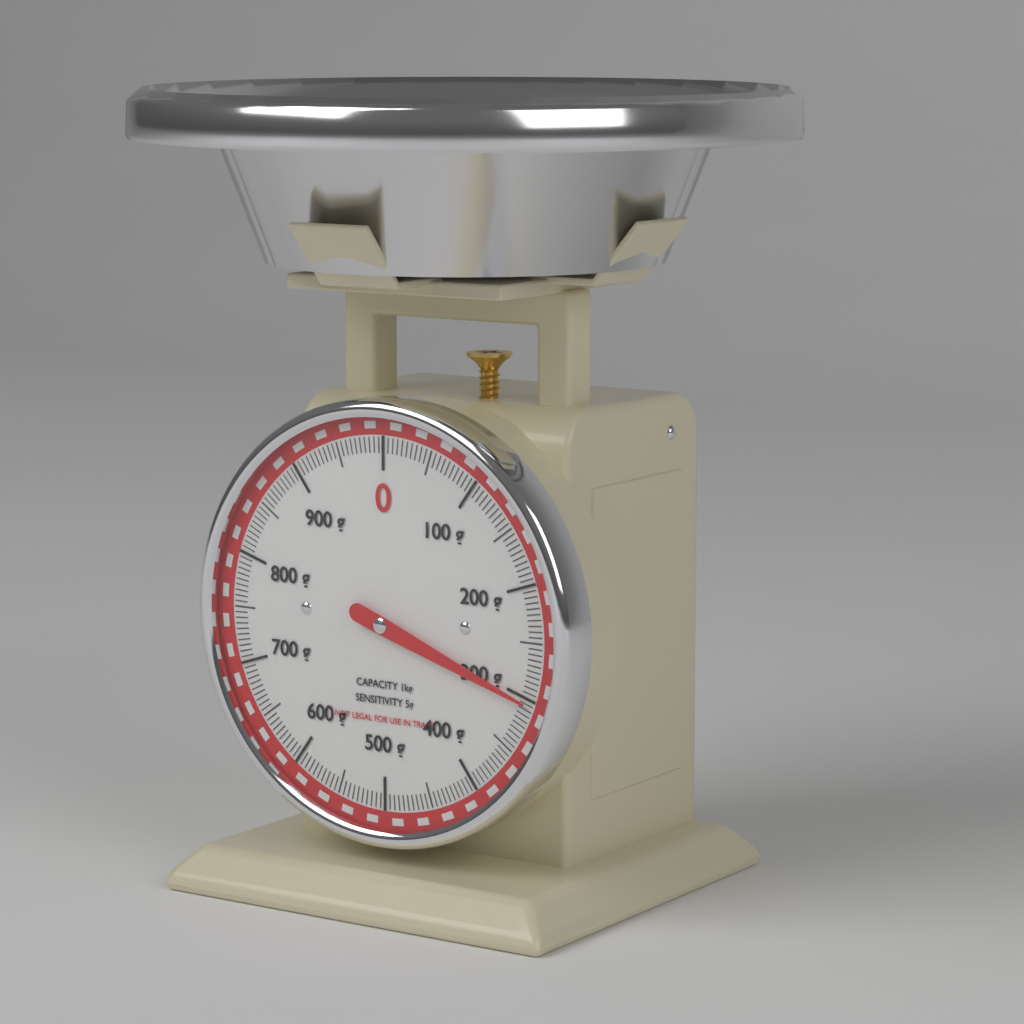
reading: 305 g
